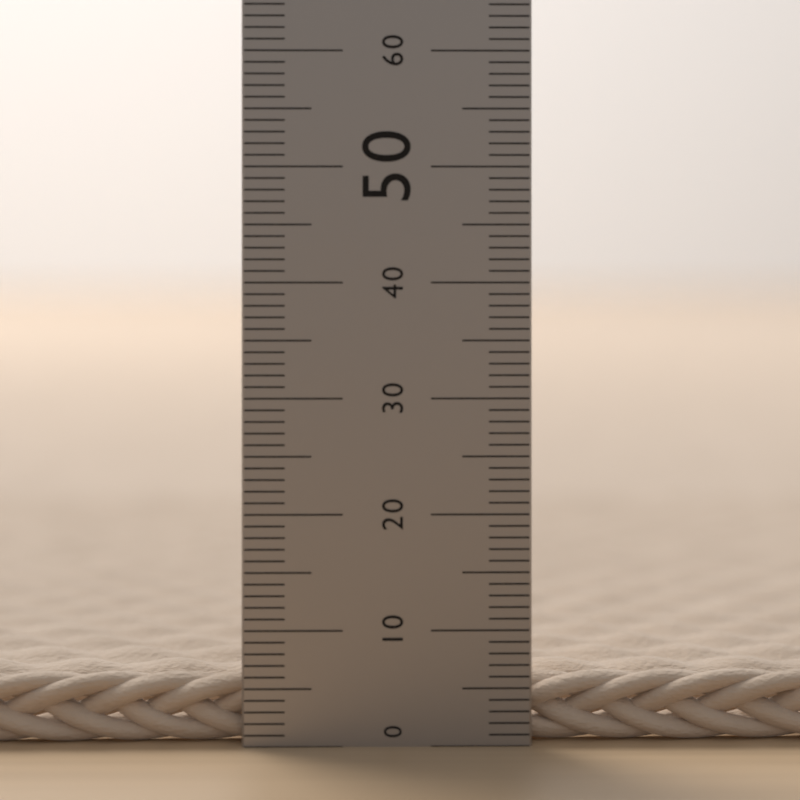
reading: 6 (no unit)
